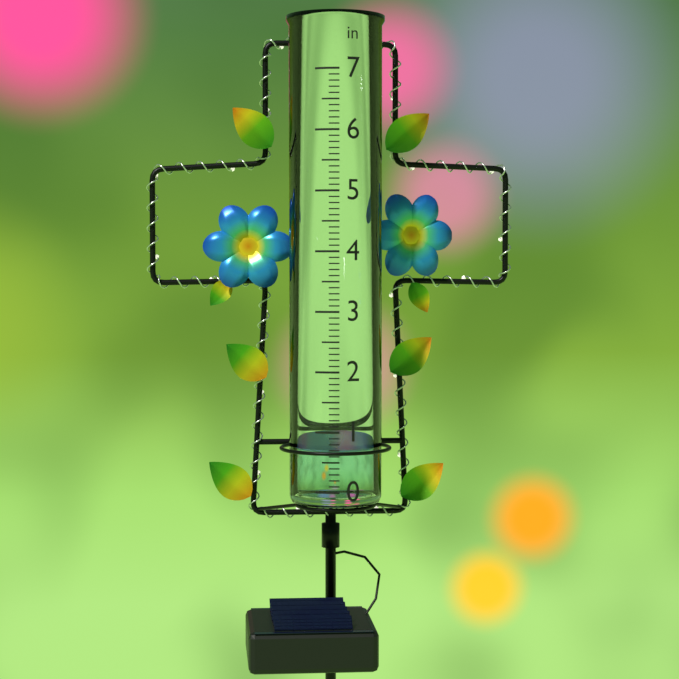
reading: 0.7 in
